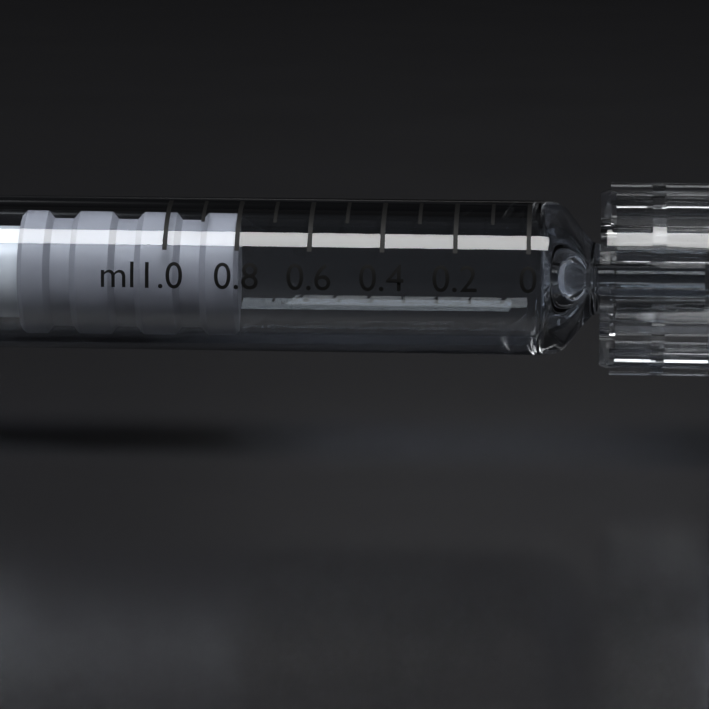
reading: 0.8 ml
